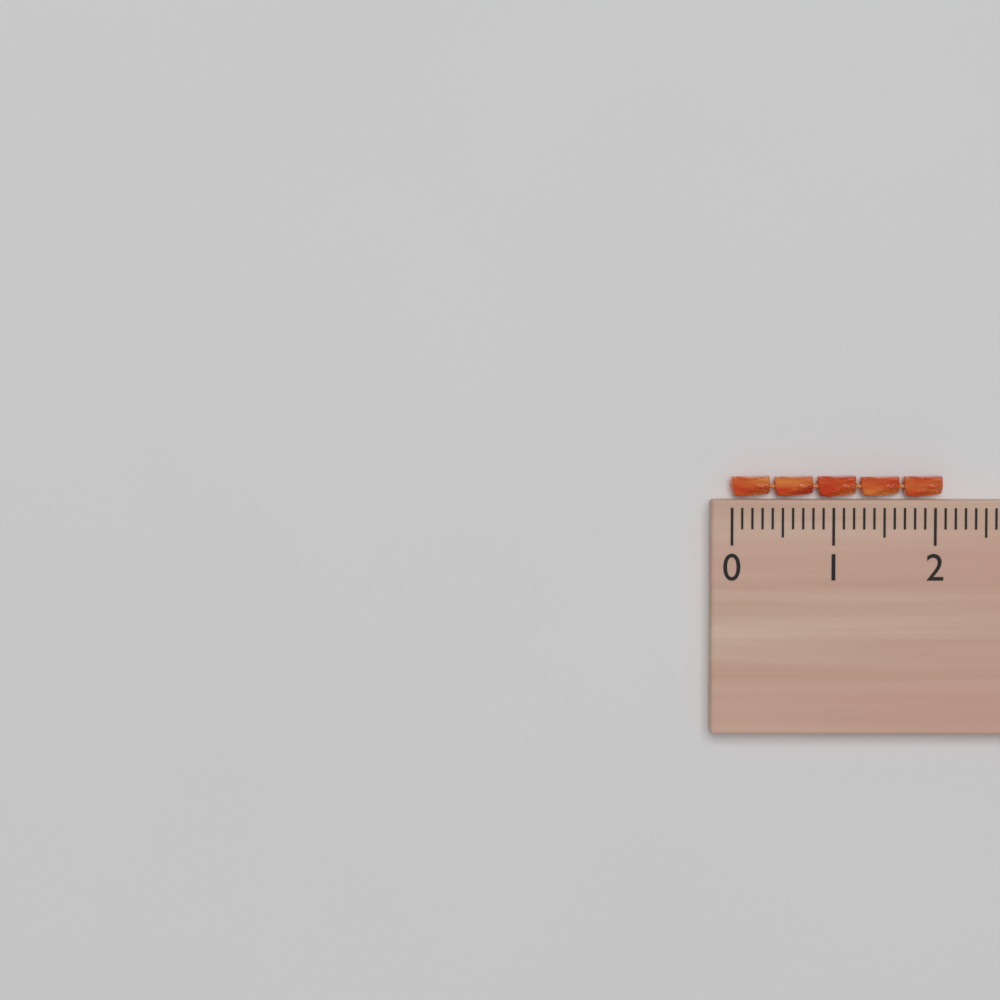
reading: 2.1 (no unit)
